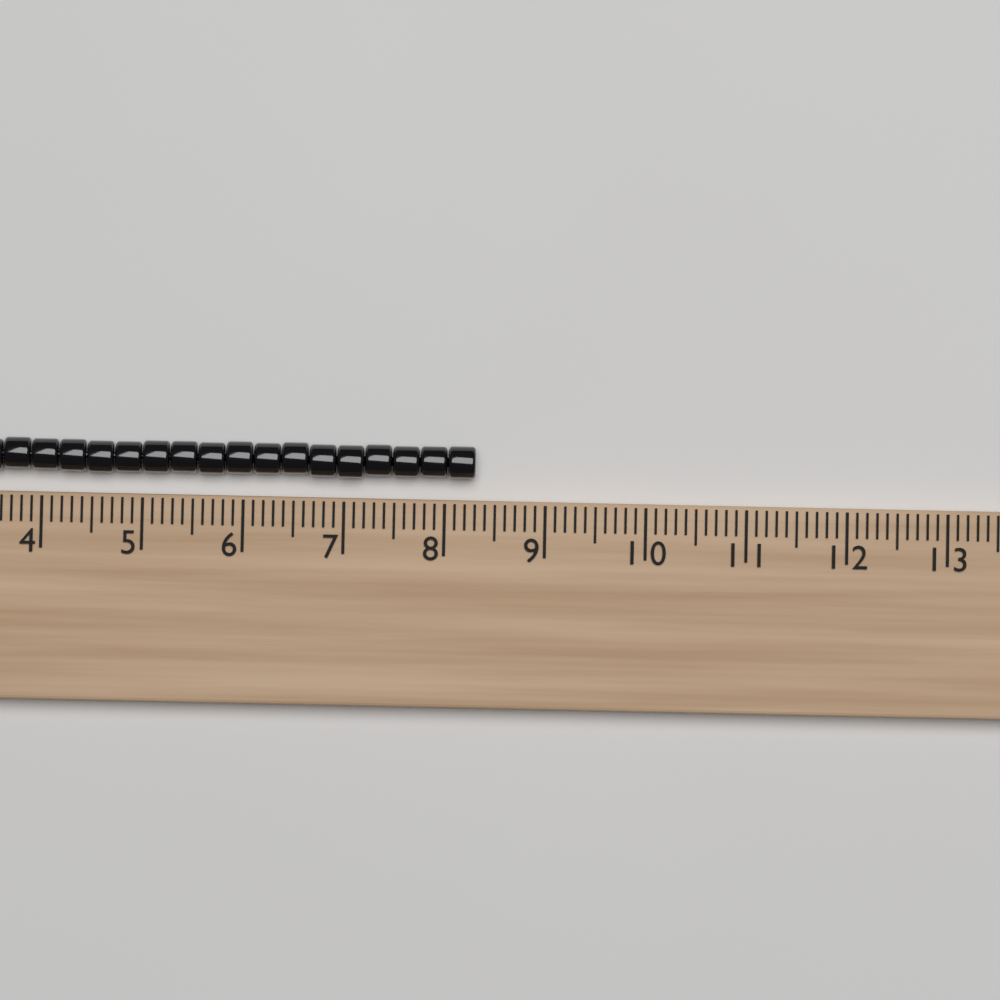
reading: 8.3 (no unit)
